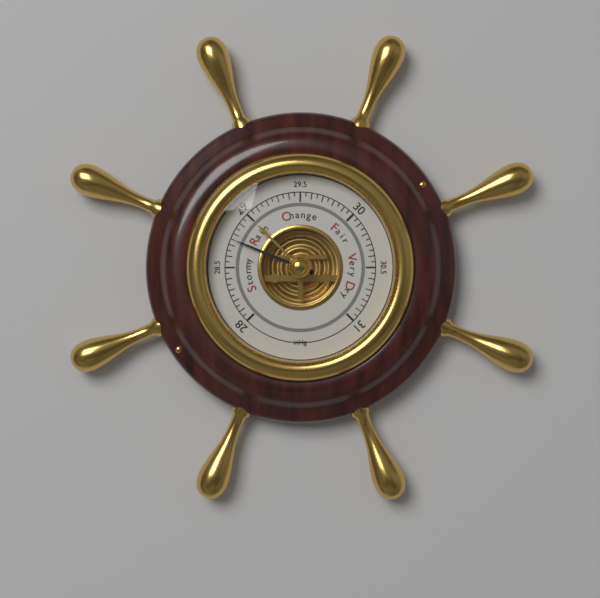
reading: 28.75 inHg
